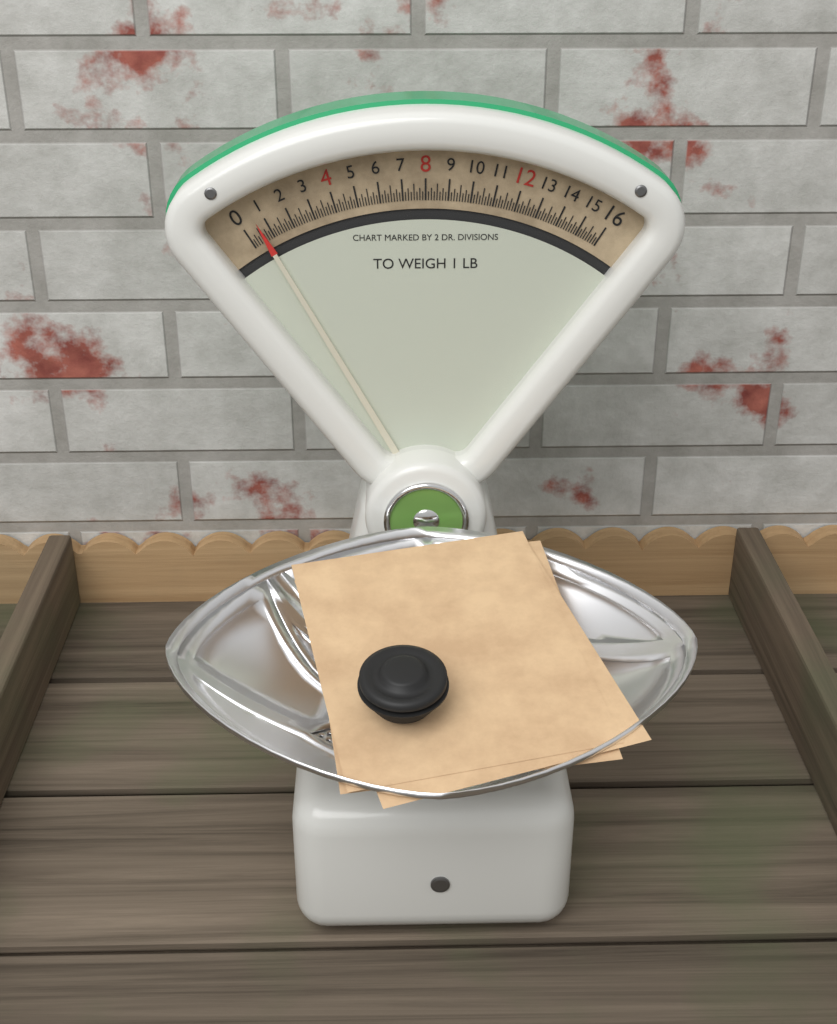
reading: 0.625 oz
